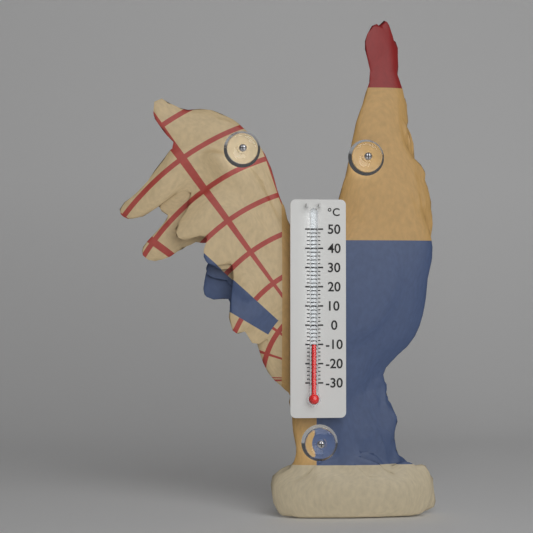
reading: -10 °C
